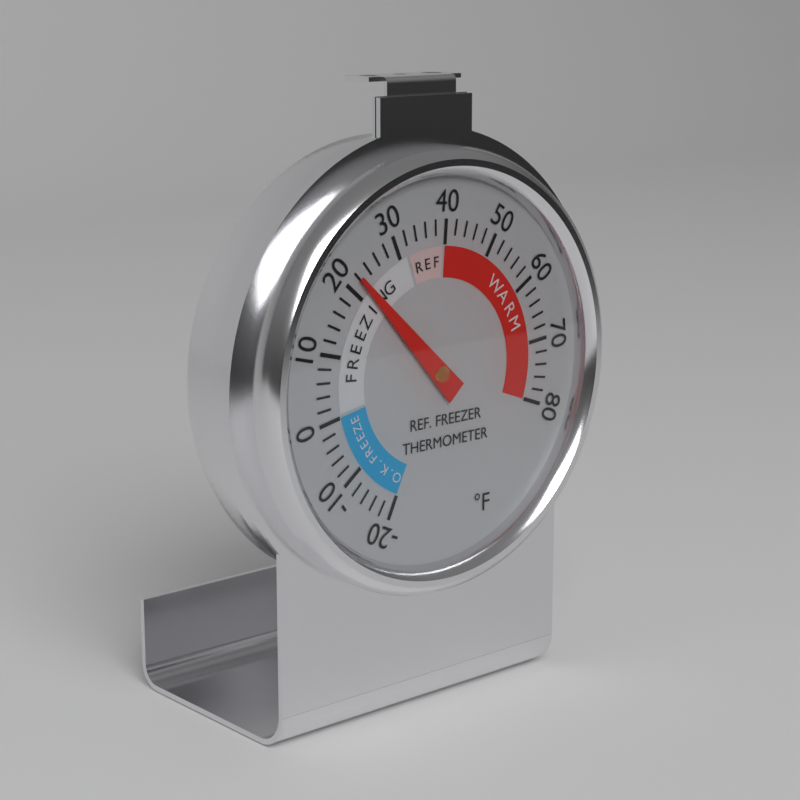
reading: 22 °F
